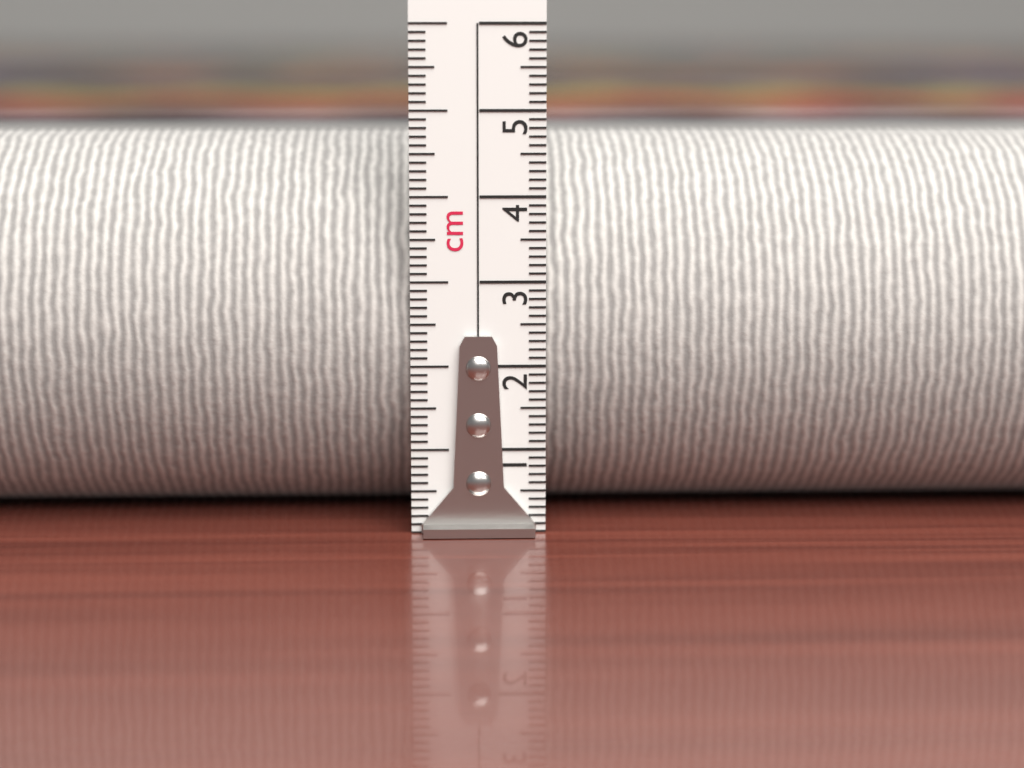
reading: 4.7 cm
